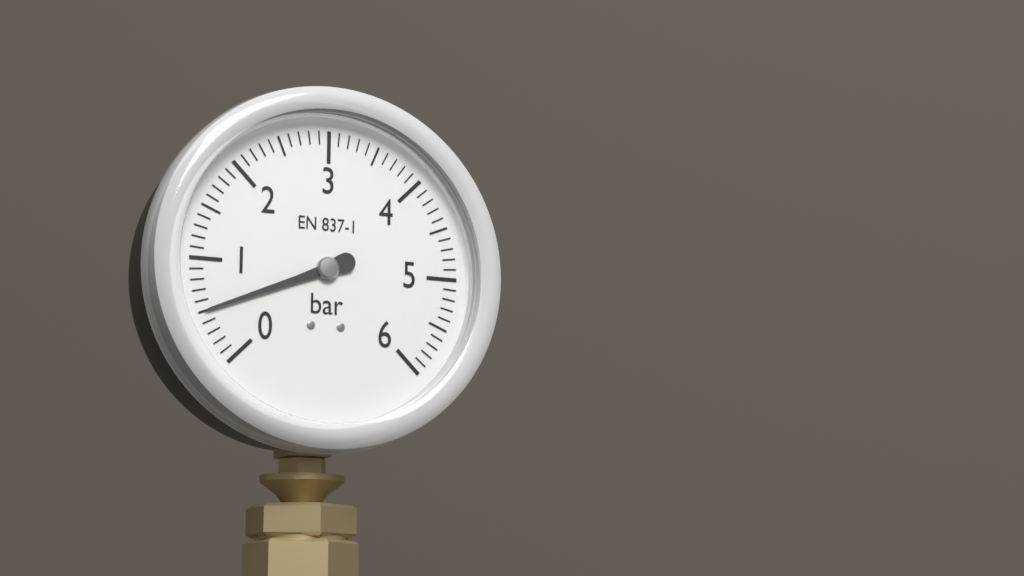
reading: 0.5 bar
